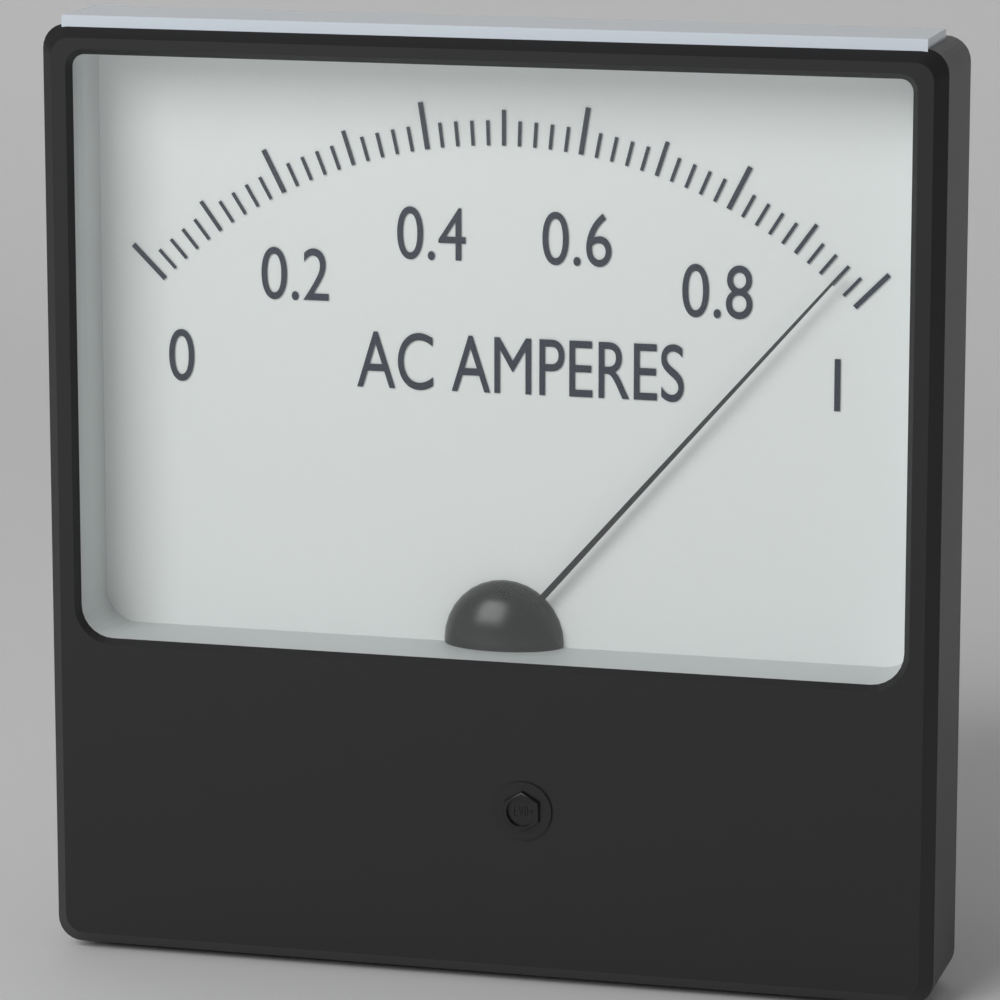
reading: 0.96 A
